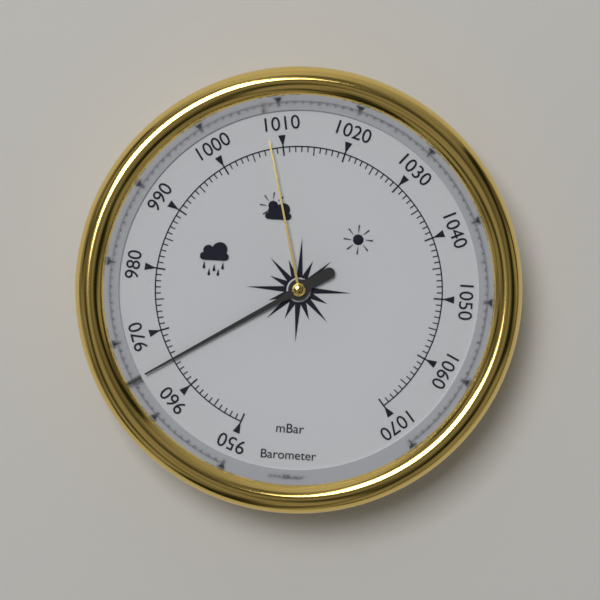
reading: 965 mbar
